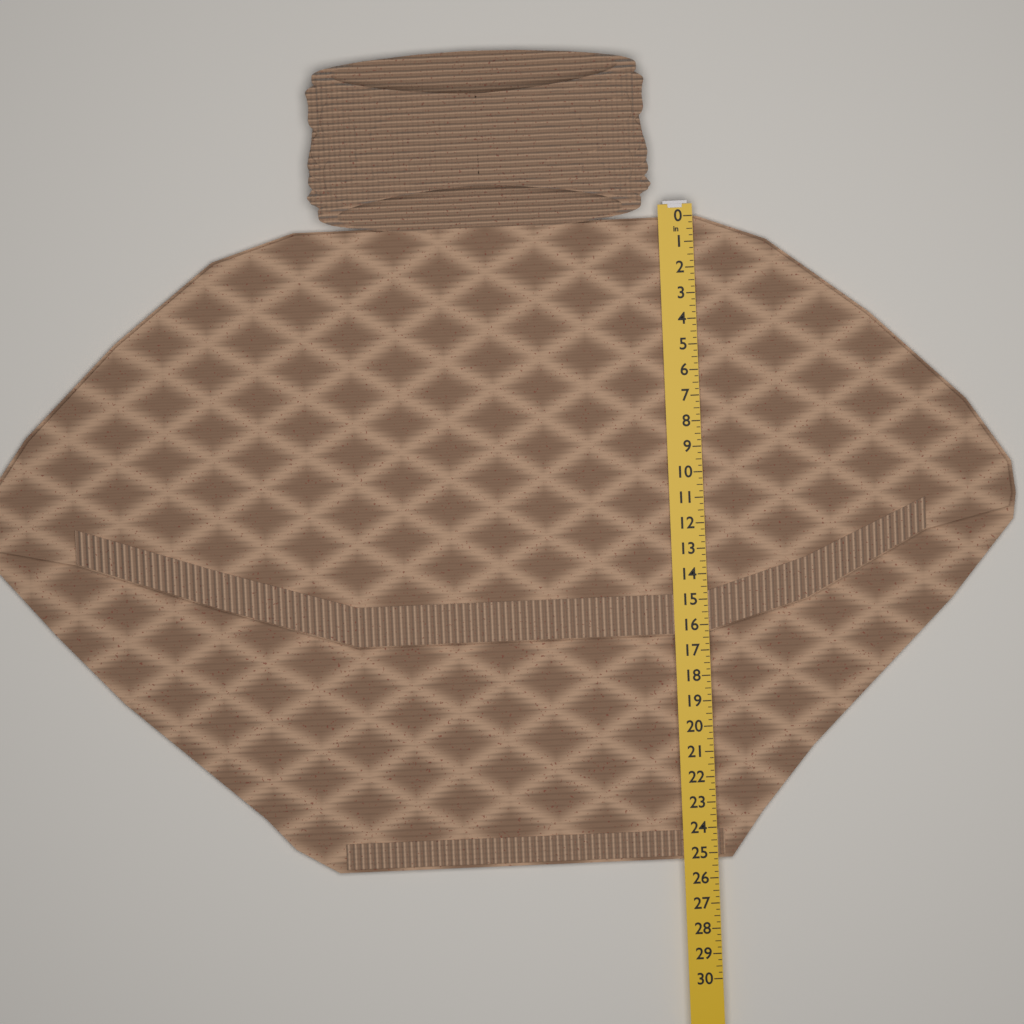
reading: 25.25 in
